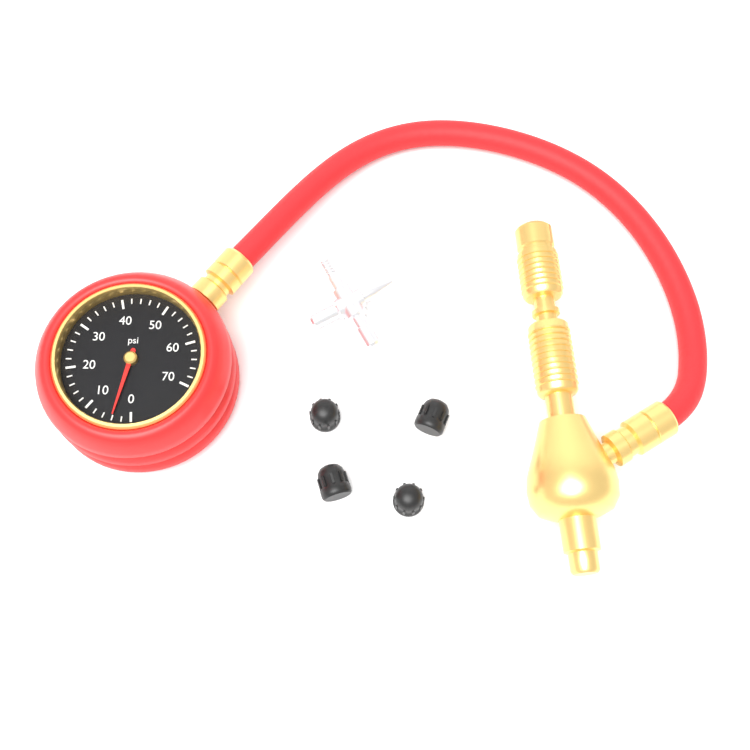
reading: 4 psi
